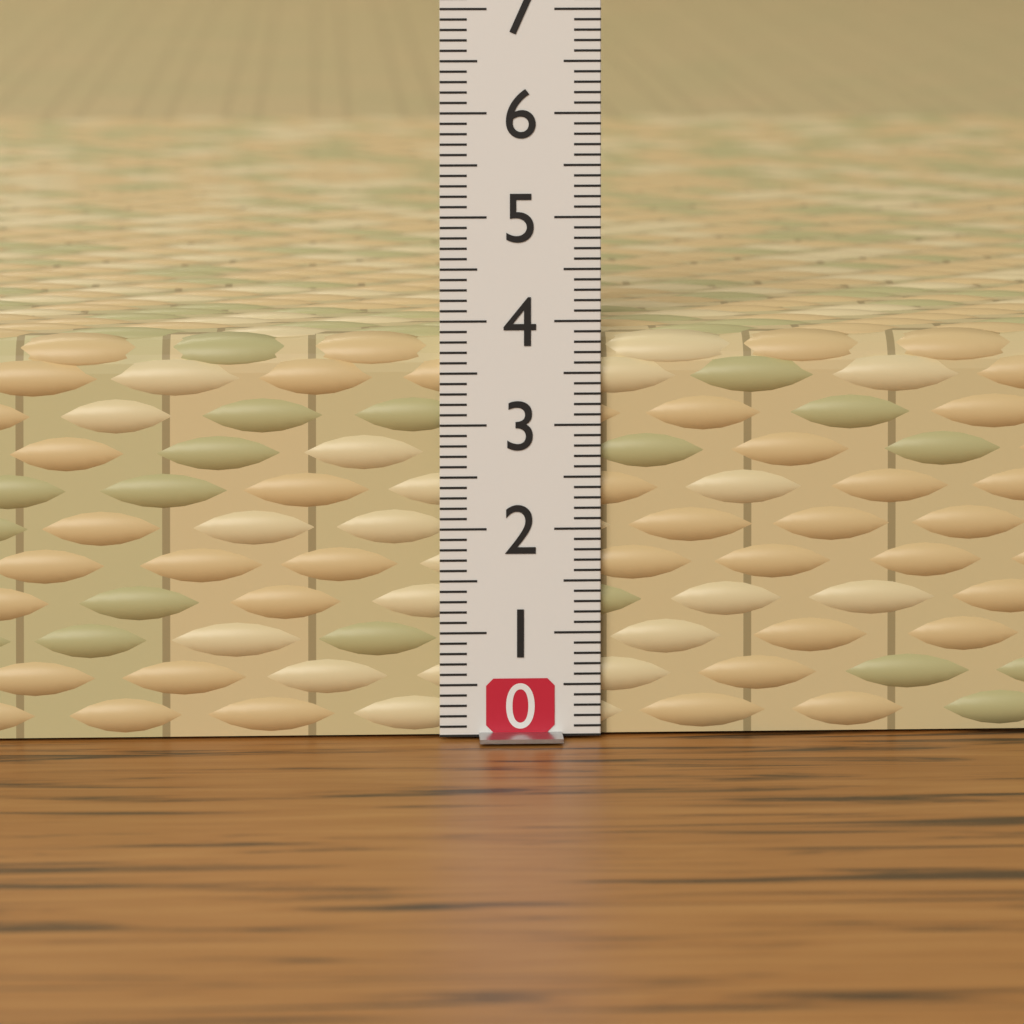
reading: 3.9 (no unit)
